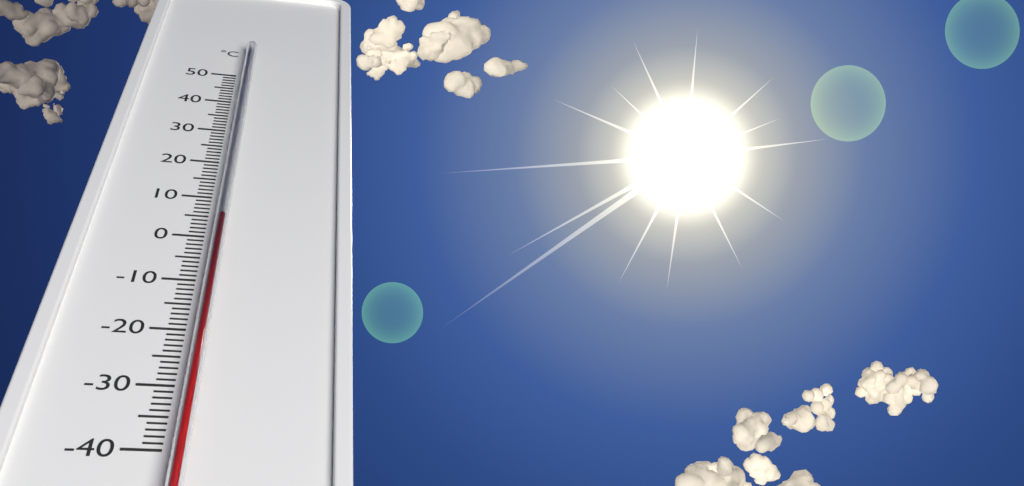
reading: 3 °C
